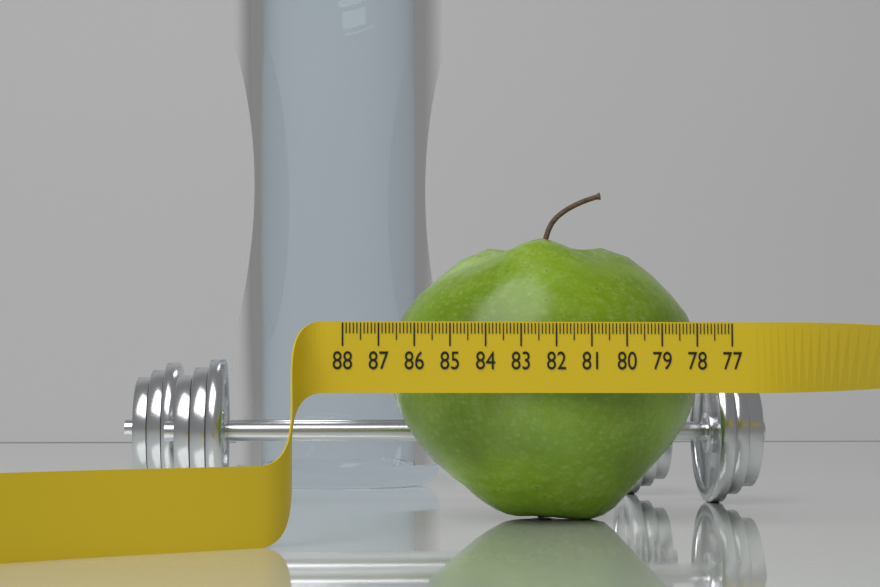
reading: 86.5 (no unit)
